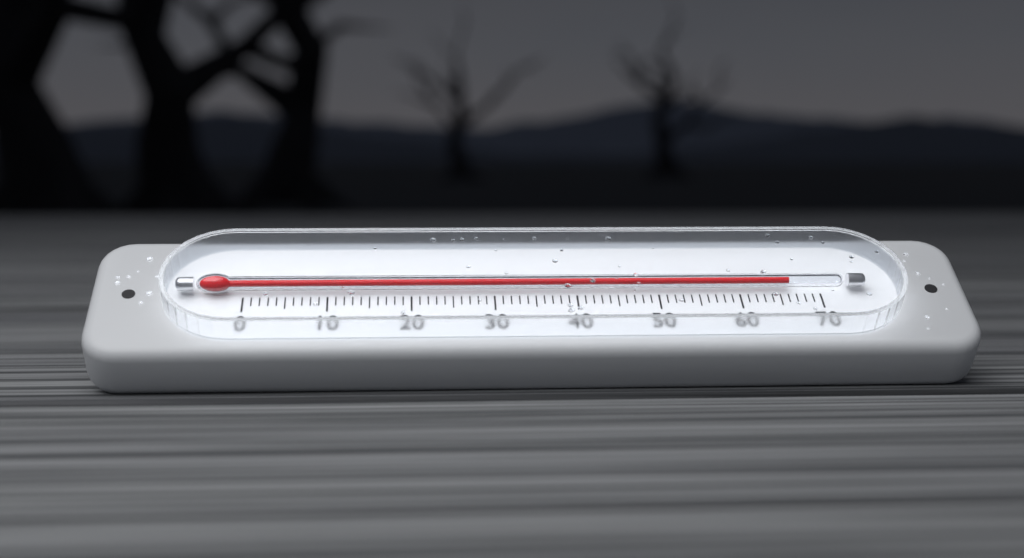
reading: 66 (no unit)
